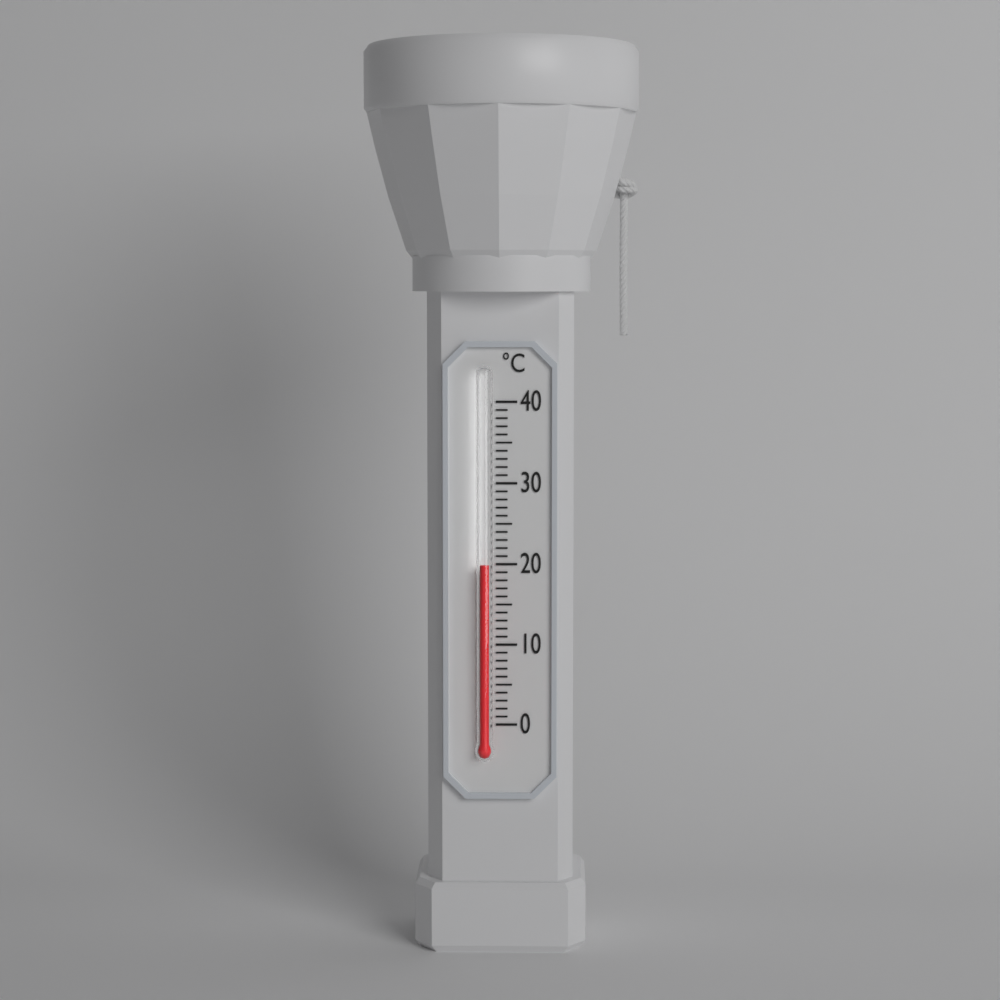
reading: 20 °C
